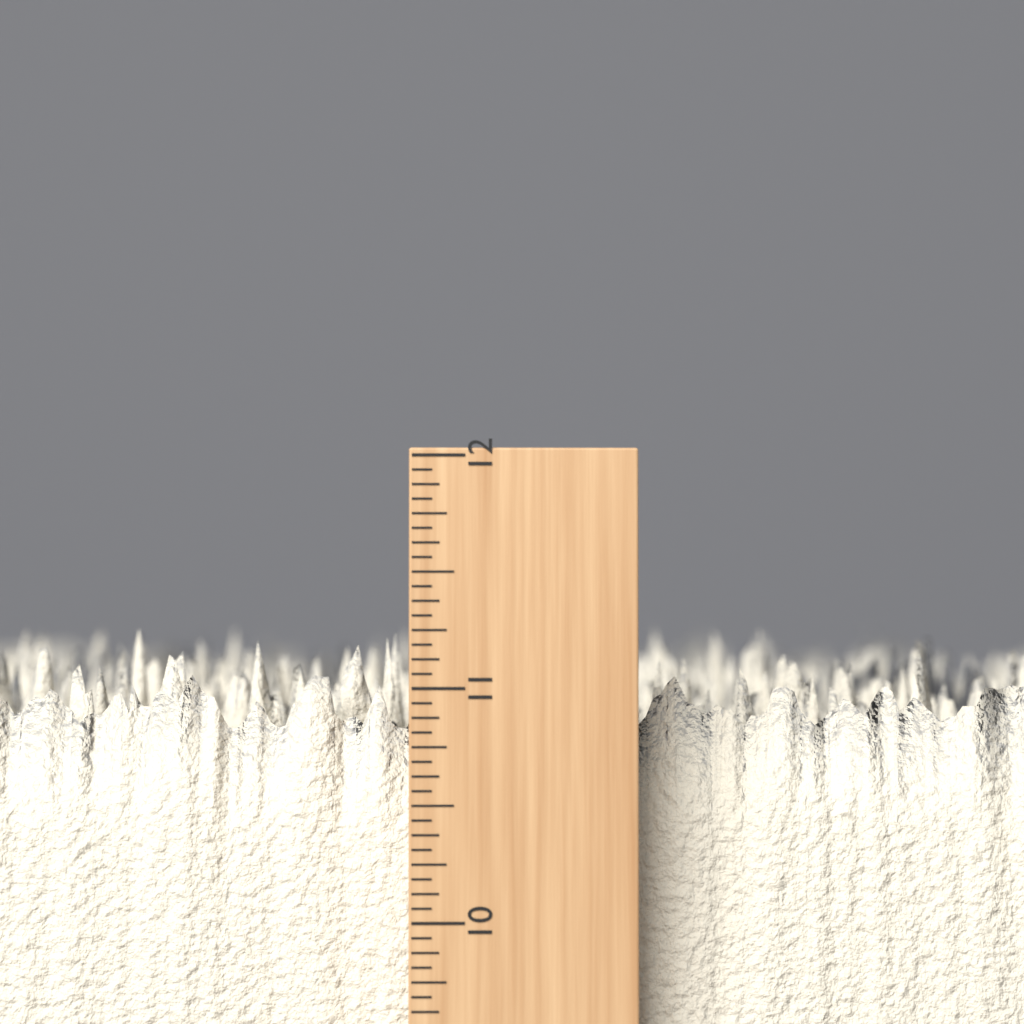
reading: 11.2500 inch
